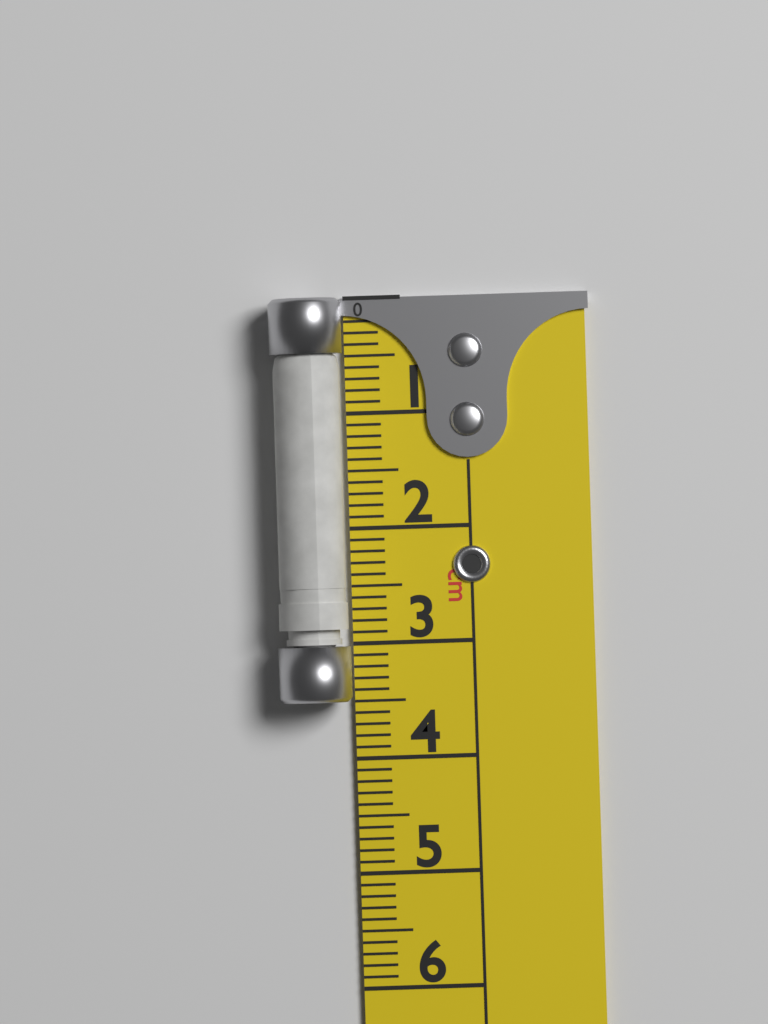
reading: 3.5 cm
